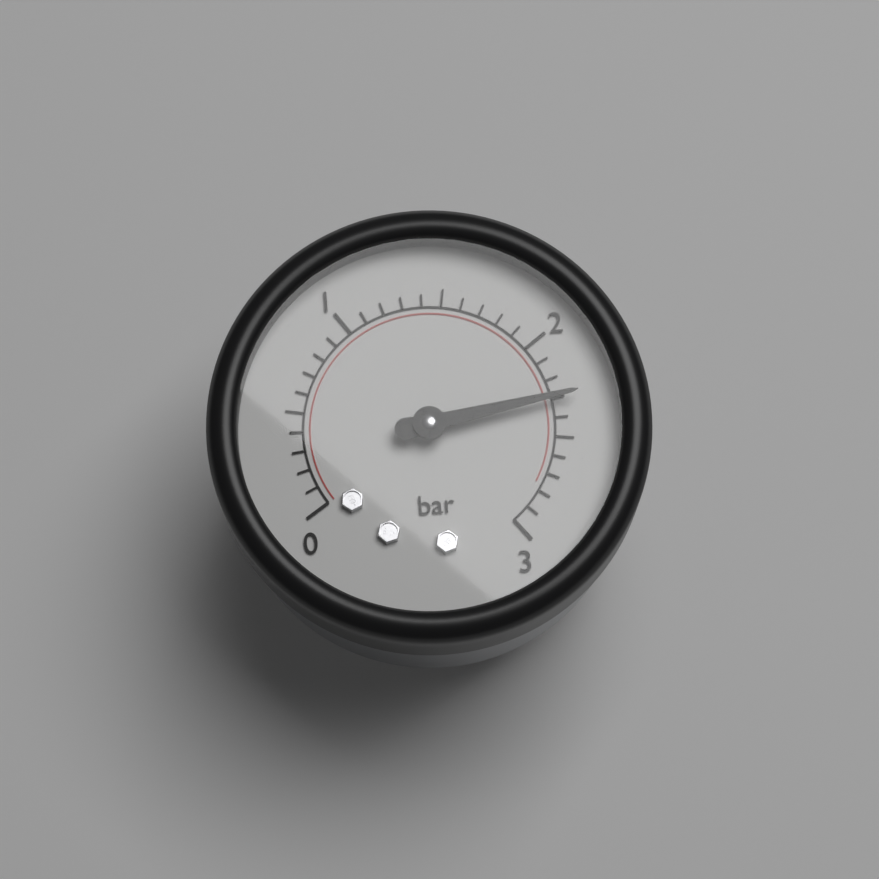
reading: 2.3 bar
